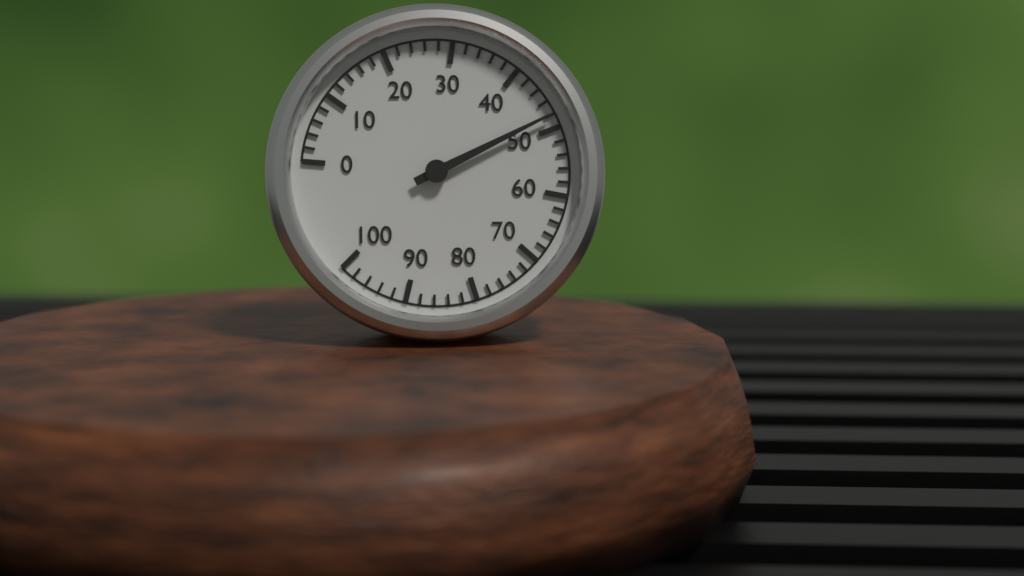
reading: 48 (no unit)
